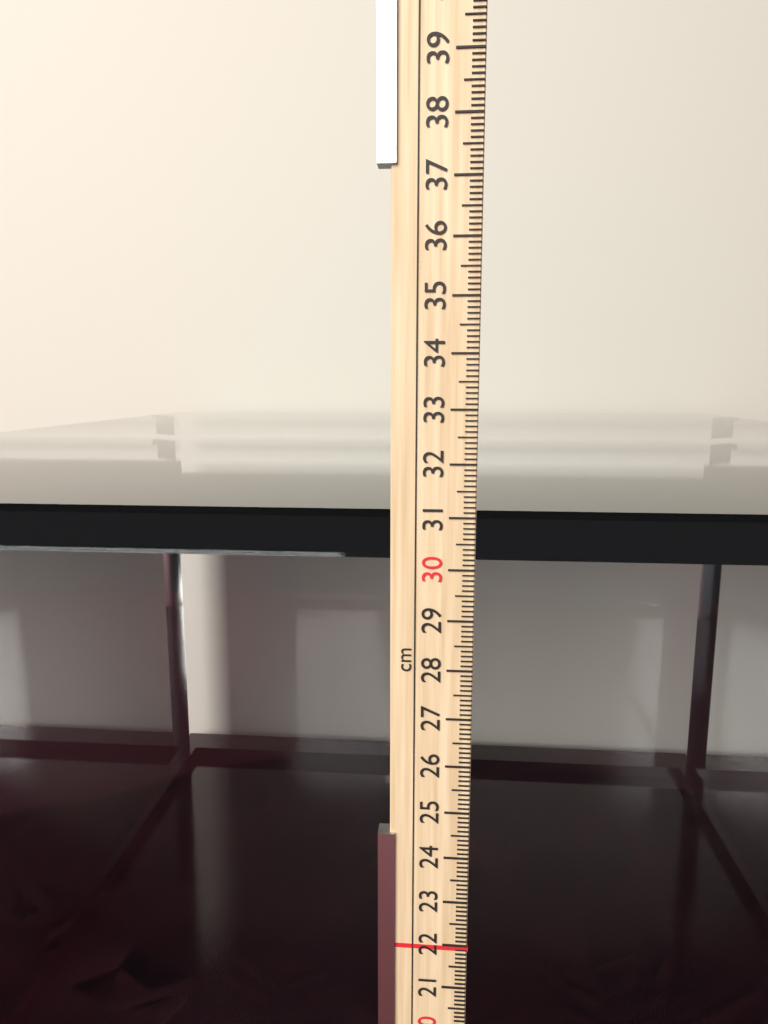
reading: 31.0 cm
